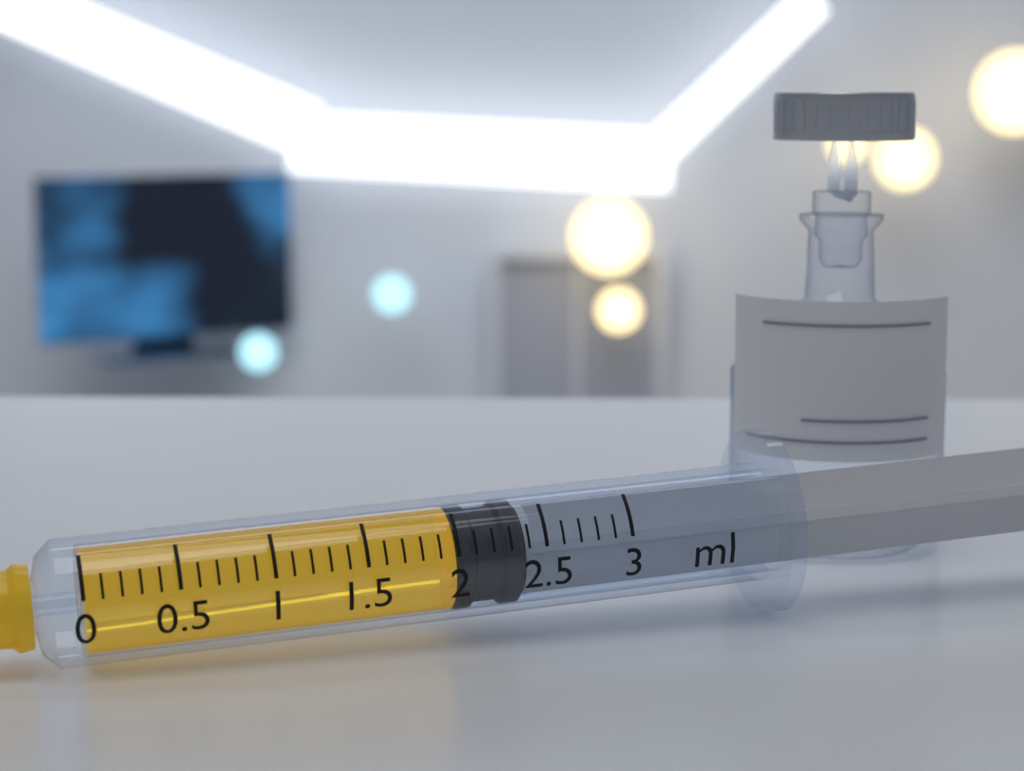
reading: 2.0 ml
